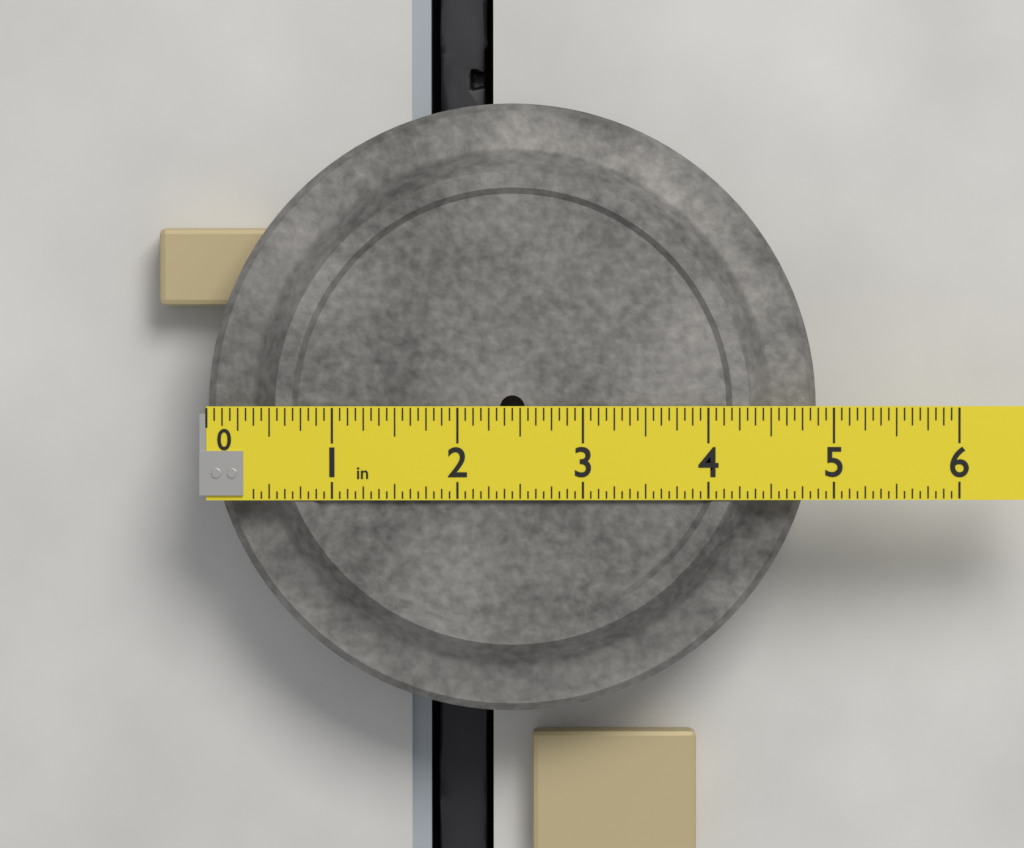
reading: 4.8750 in
